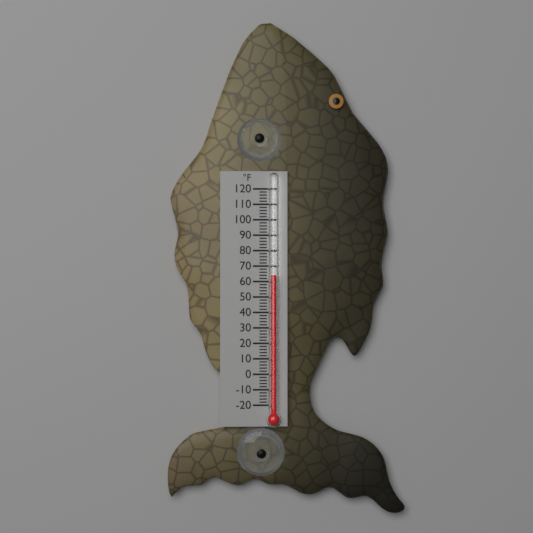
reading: 64 °F
